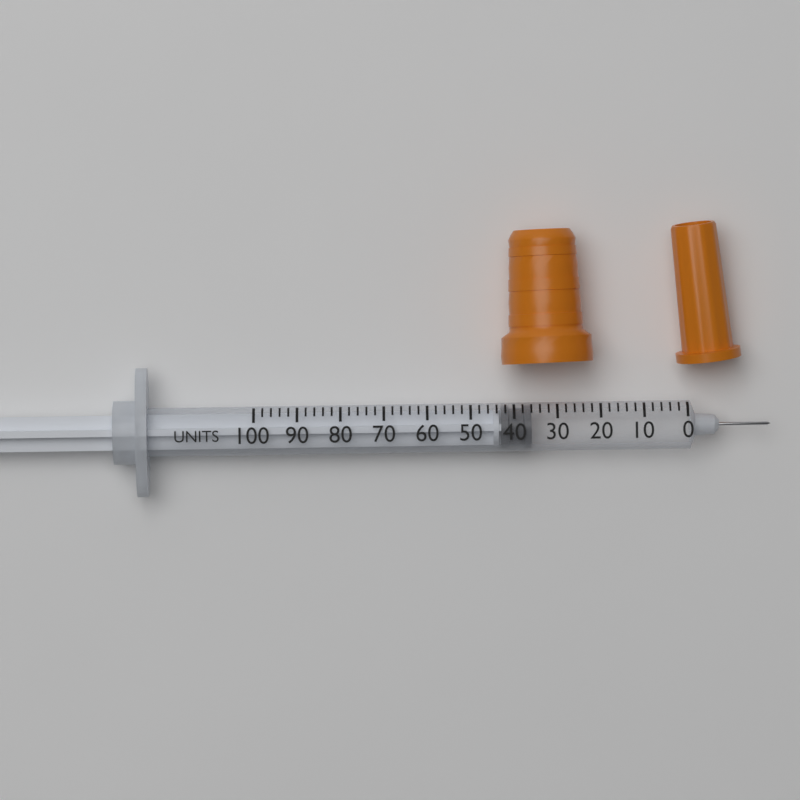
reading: 36 units
